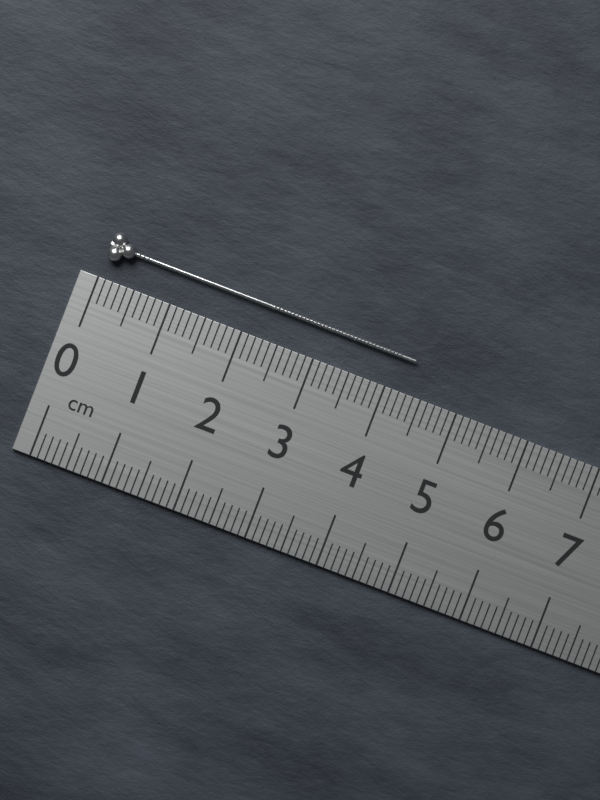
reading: 4.3 cm
